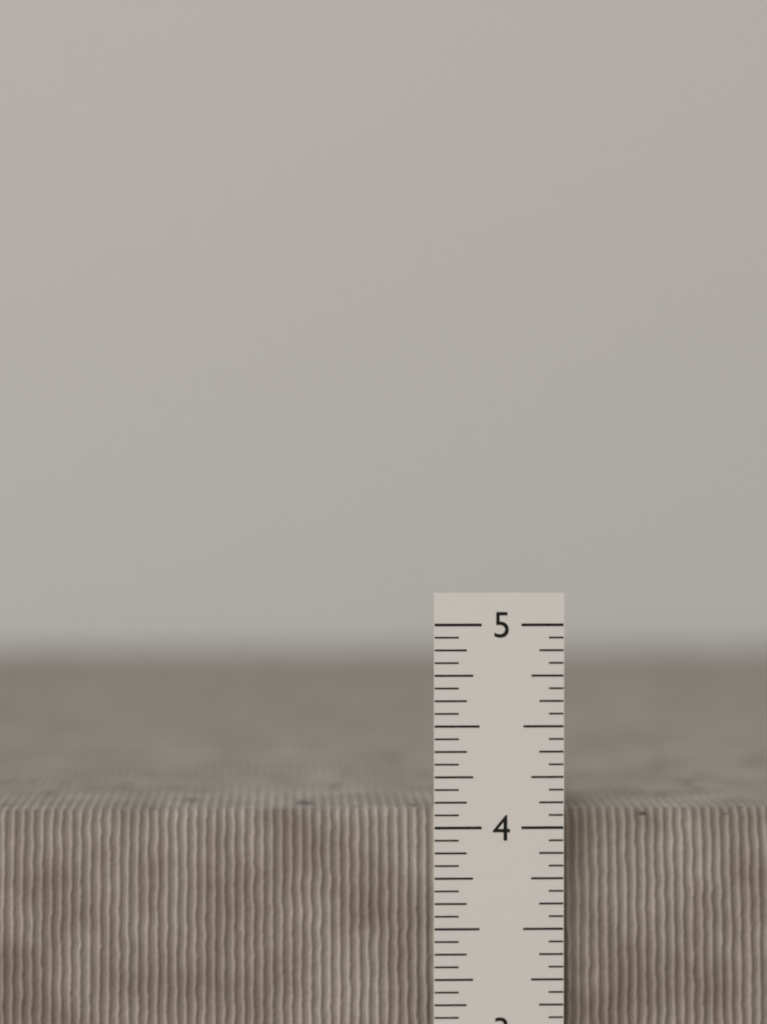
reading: 4.0625 in
